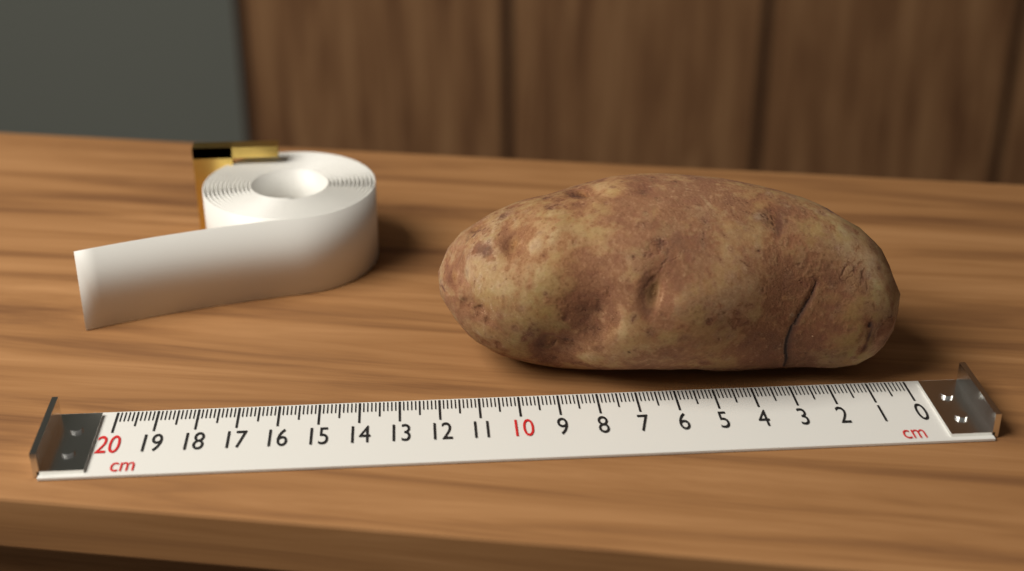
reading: 11.9 cm
